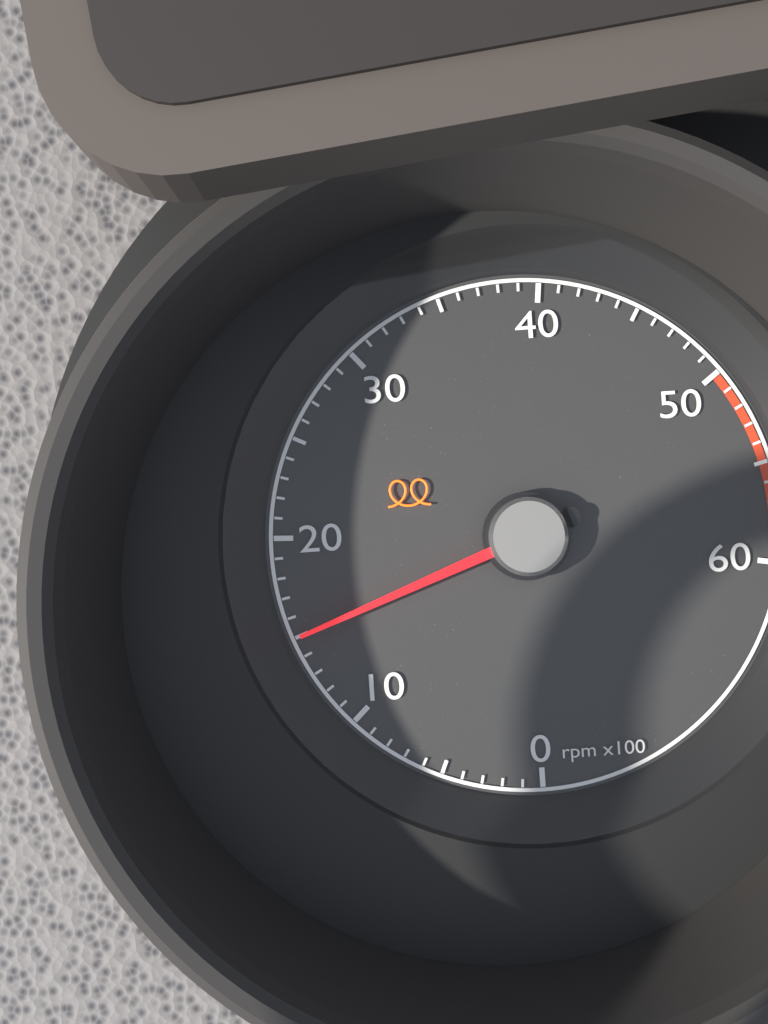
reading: 1500 rpm
